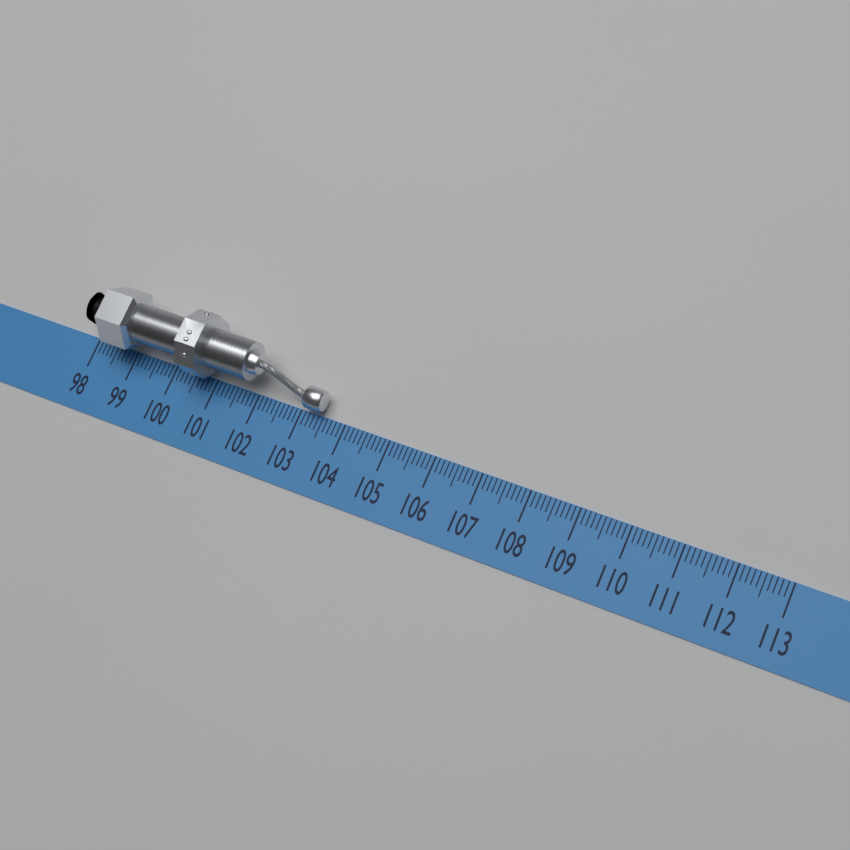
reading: 103.5 (no unit)
